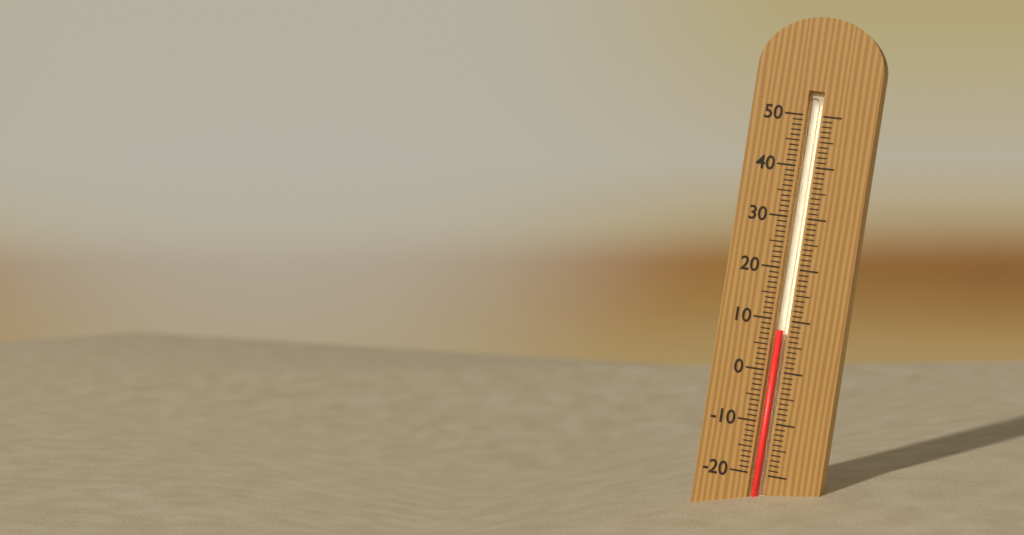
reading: 8 (no unit)
